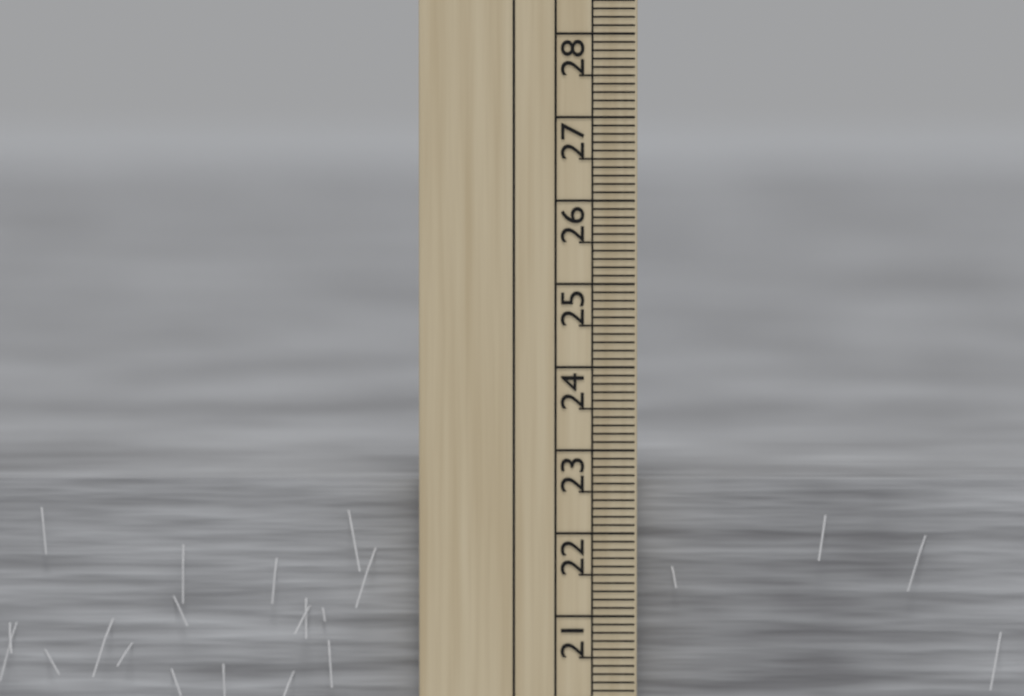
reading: 22.6 cm
